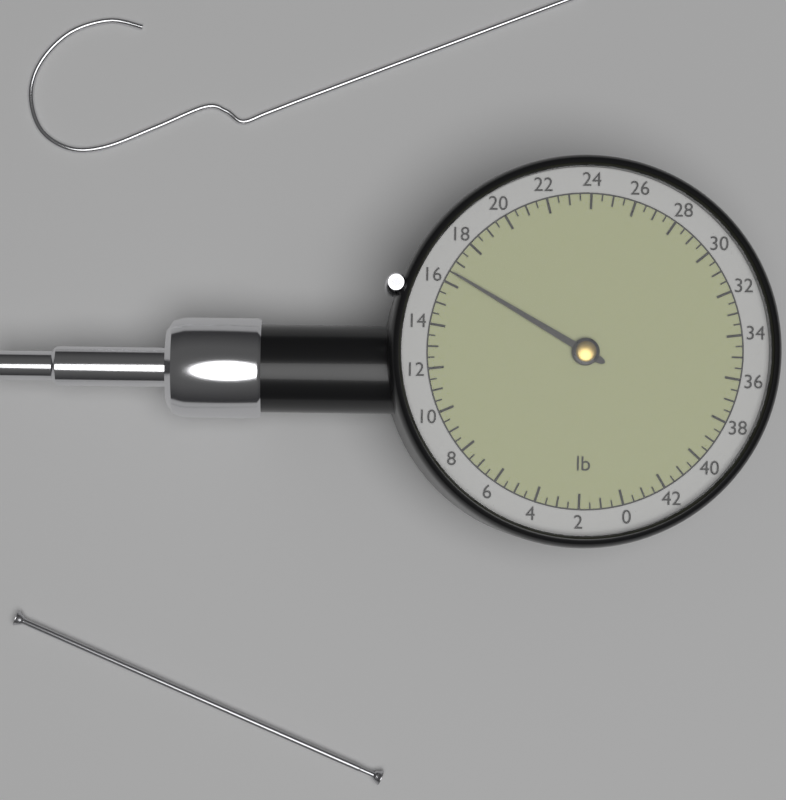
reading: 16.5 lb
